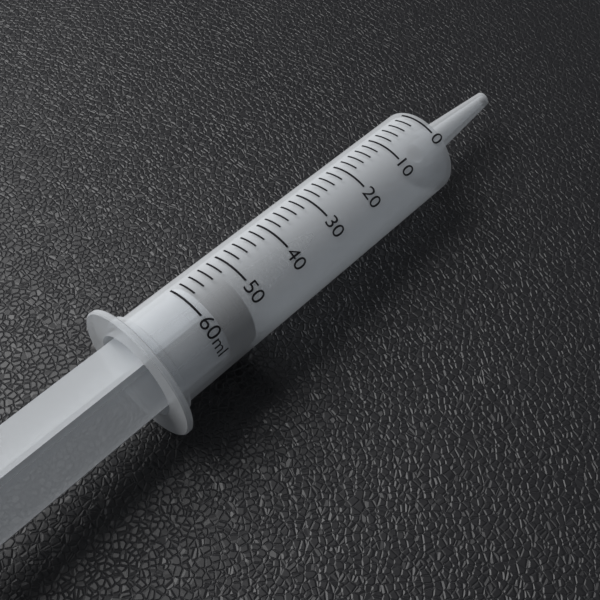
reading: 52 ml
